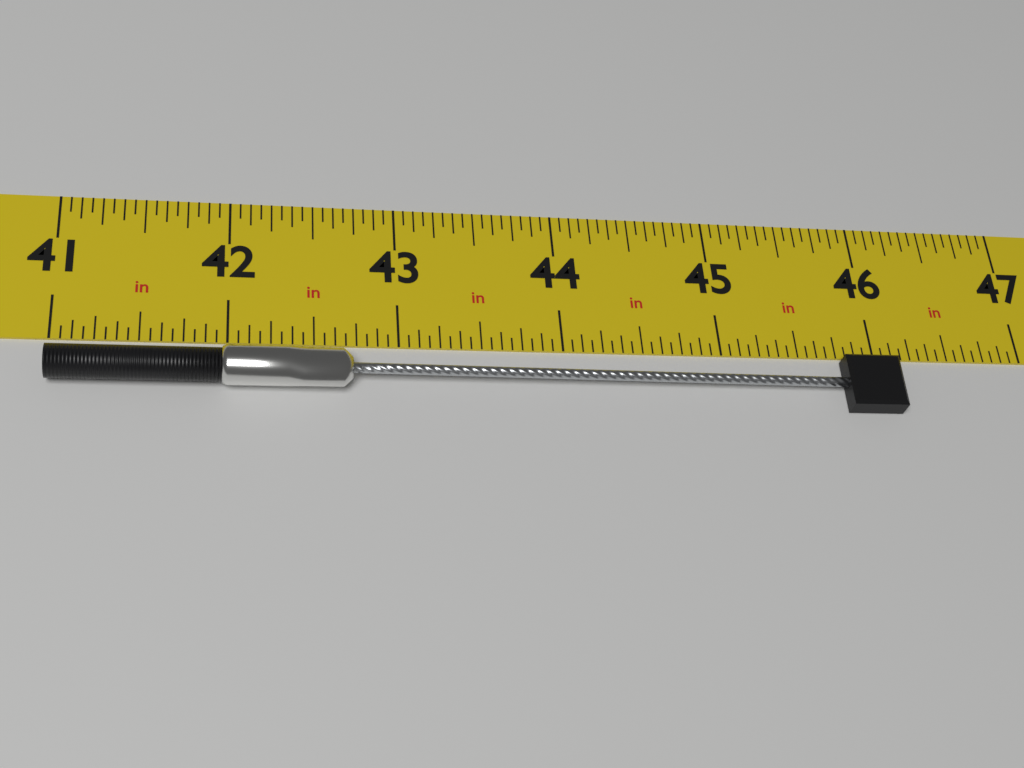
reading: 46.1250 in
